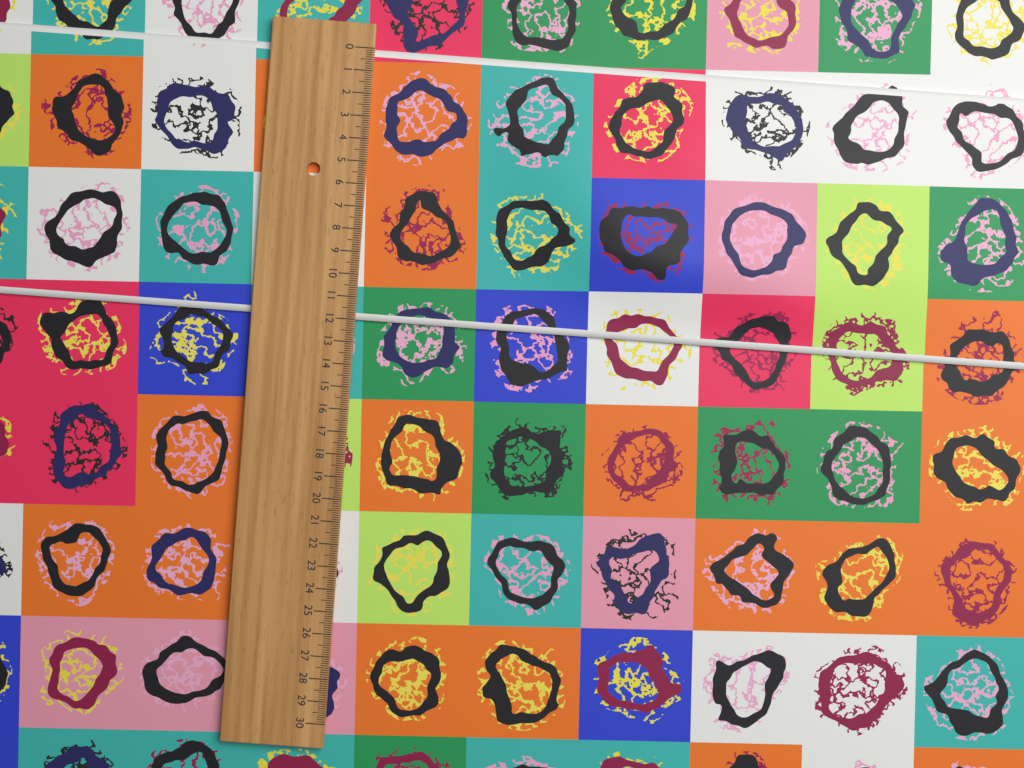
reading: 12.0 (no unit)
